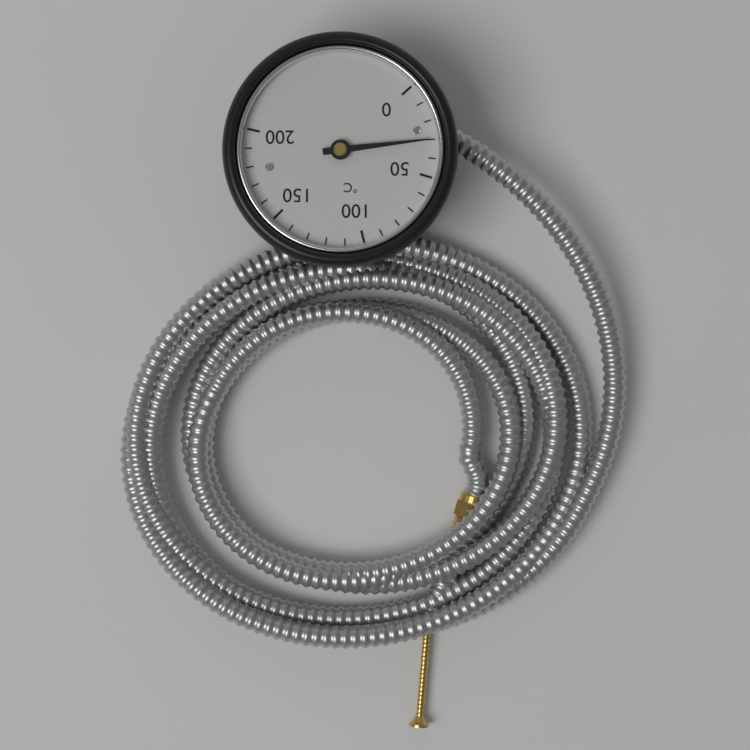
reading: 30 °C
